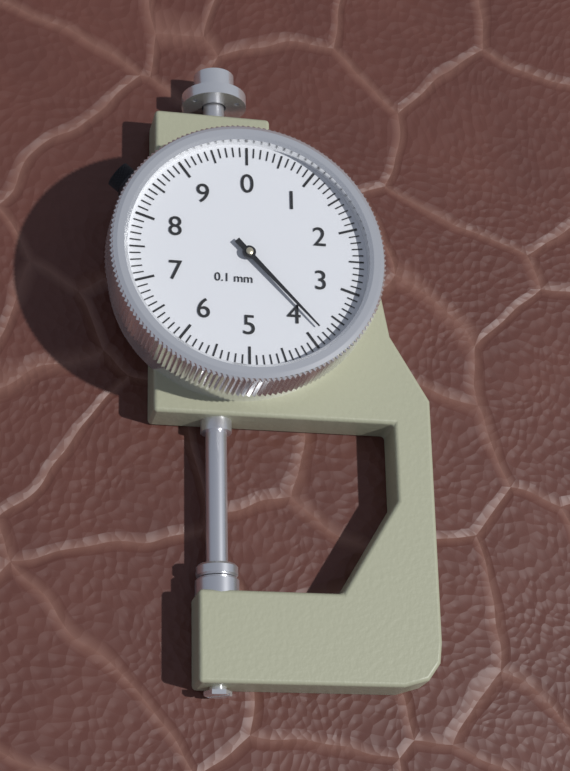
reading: 3.8 mm
